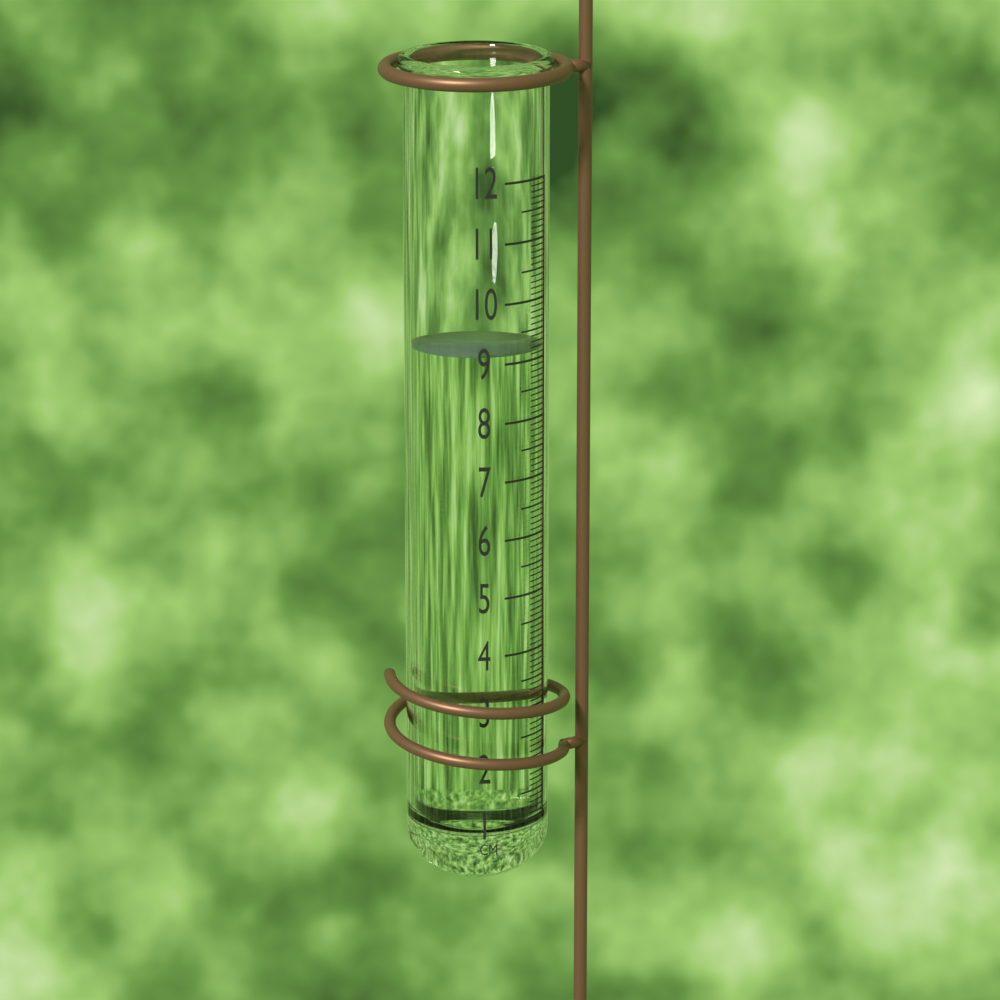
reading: 9.2 cm
